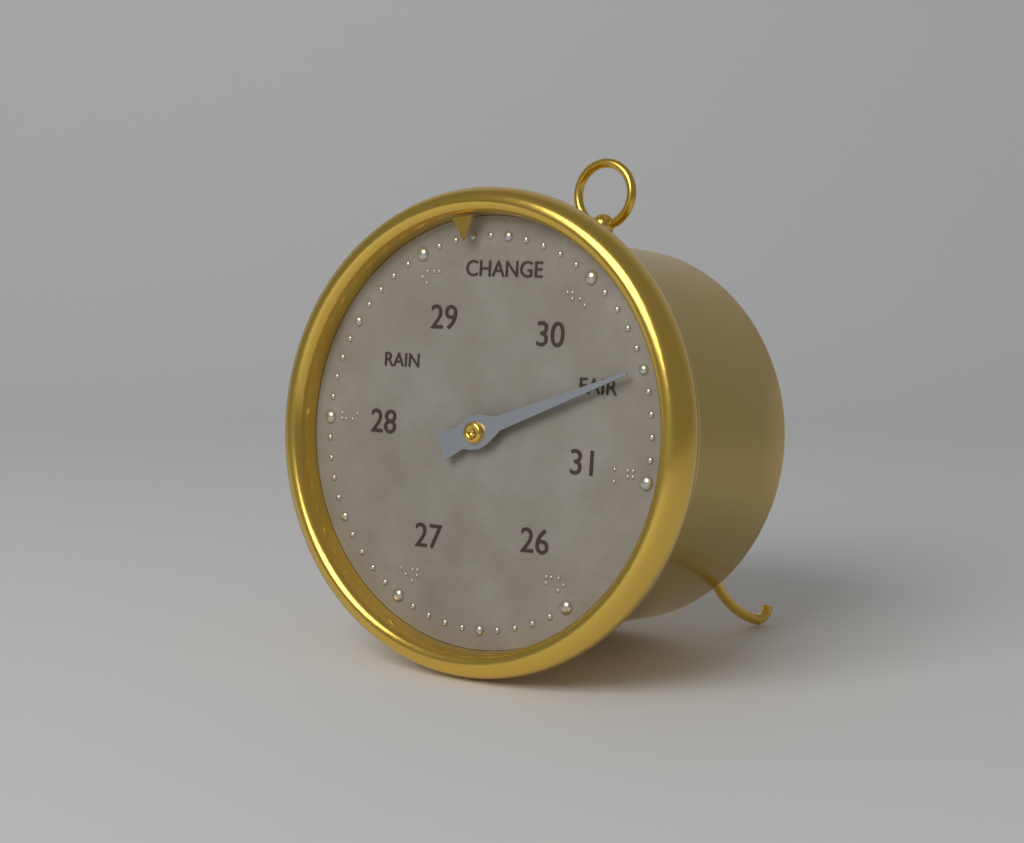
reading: 30.5 (no unit)
